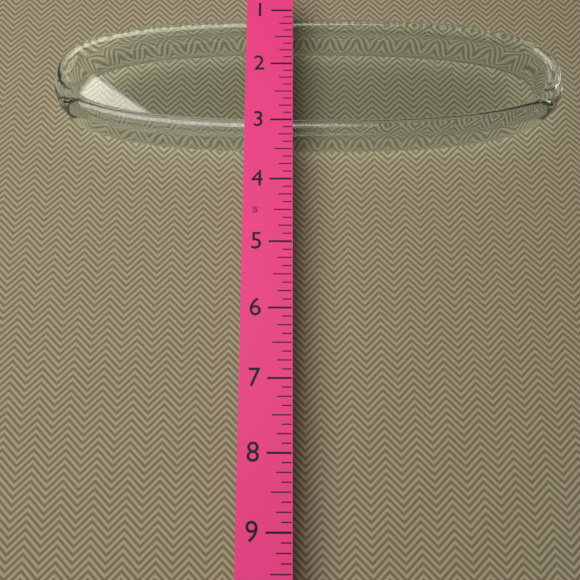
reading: 3.250 in
